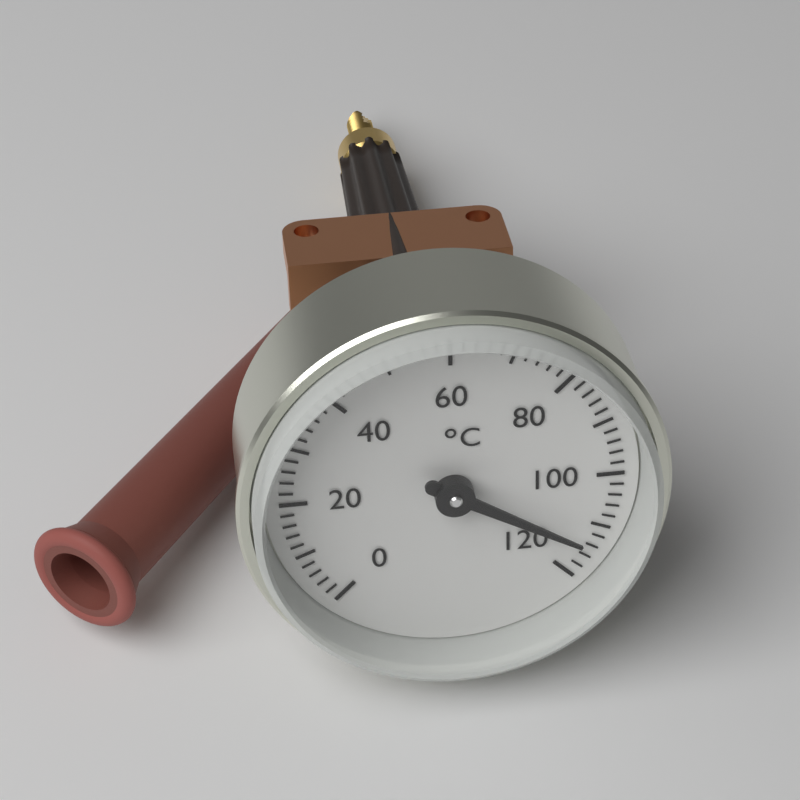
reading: 114 °C
